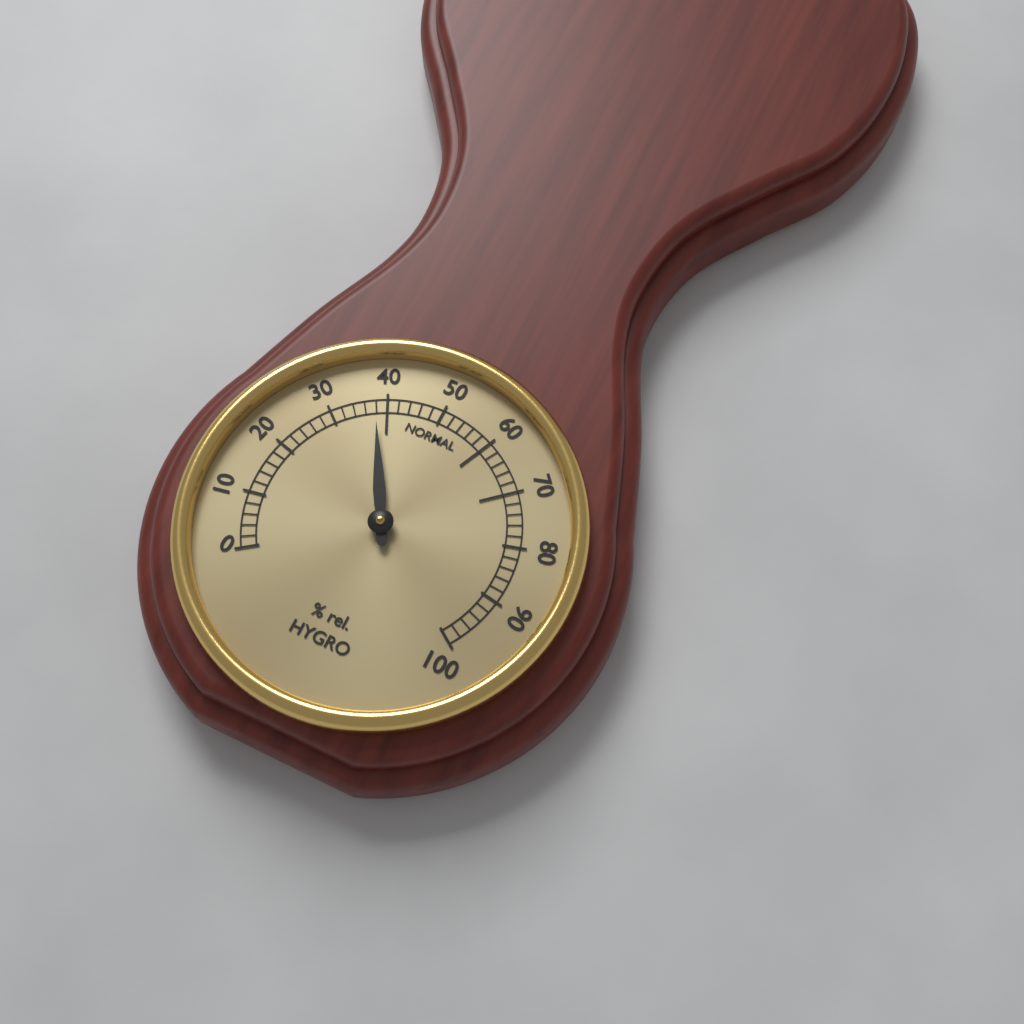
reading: 38 % rel.
